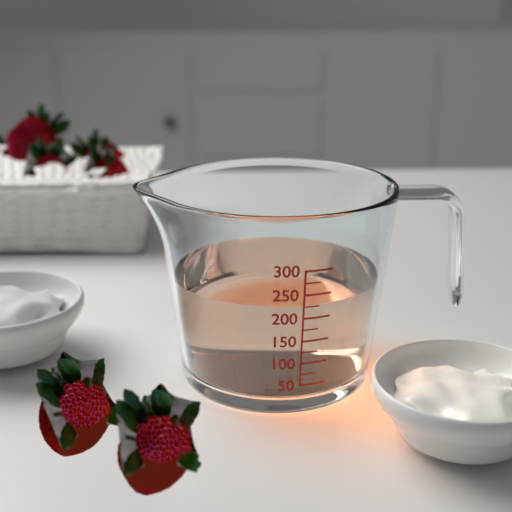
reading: 225 (no unit)
